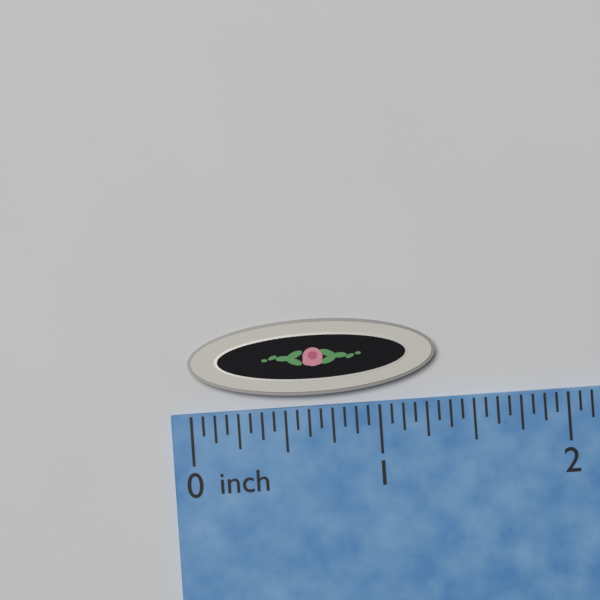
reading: 1.3125 inch
